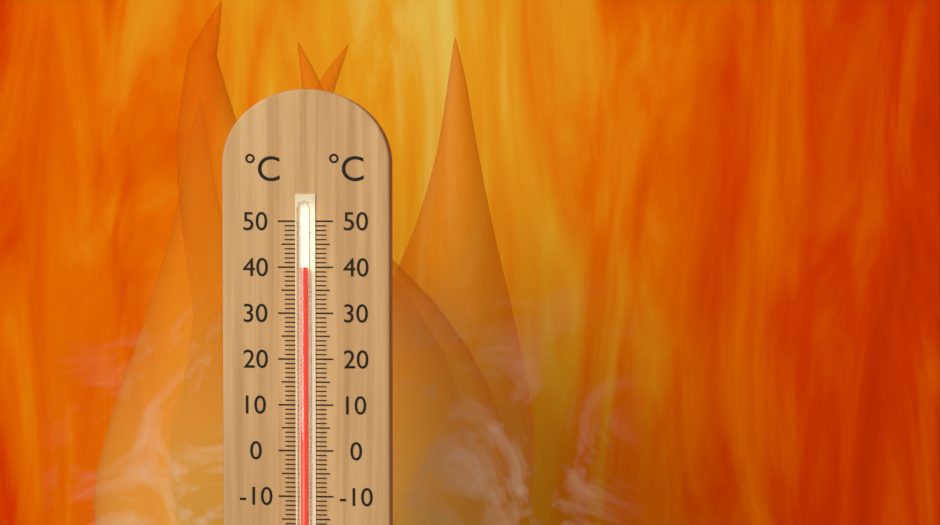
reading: 40 °C
